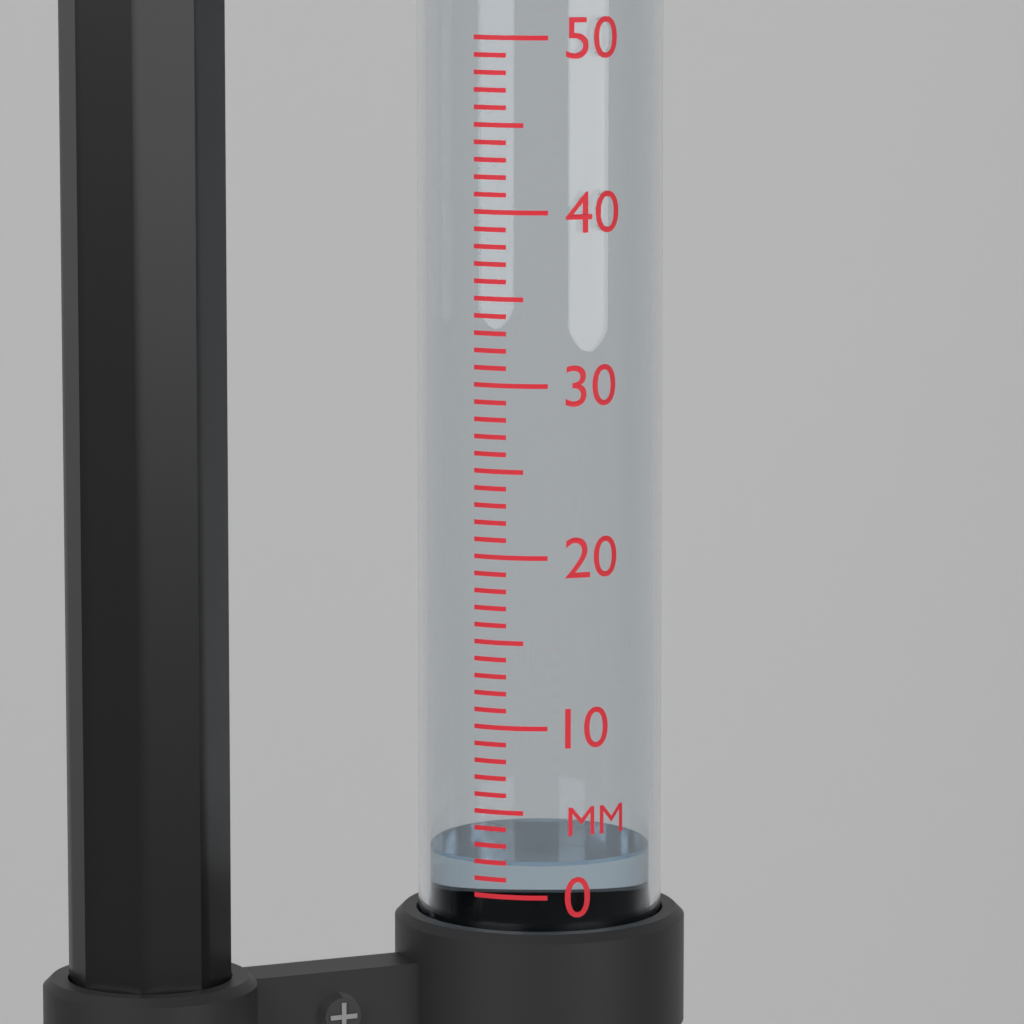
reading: 2 mm
